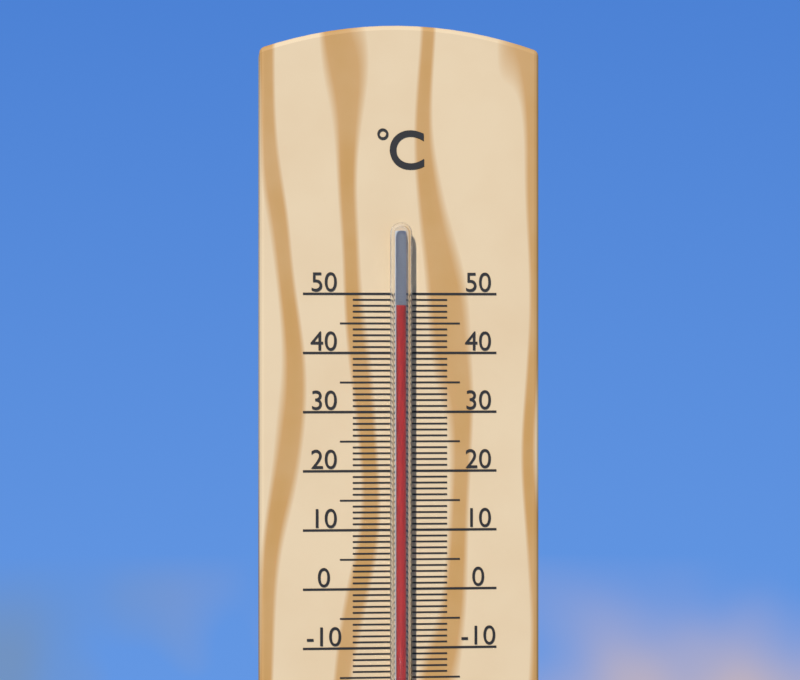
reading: 48 °C
